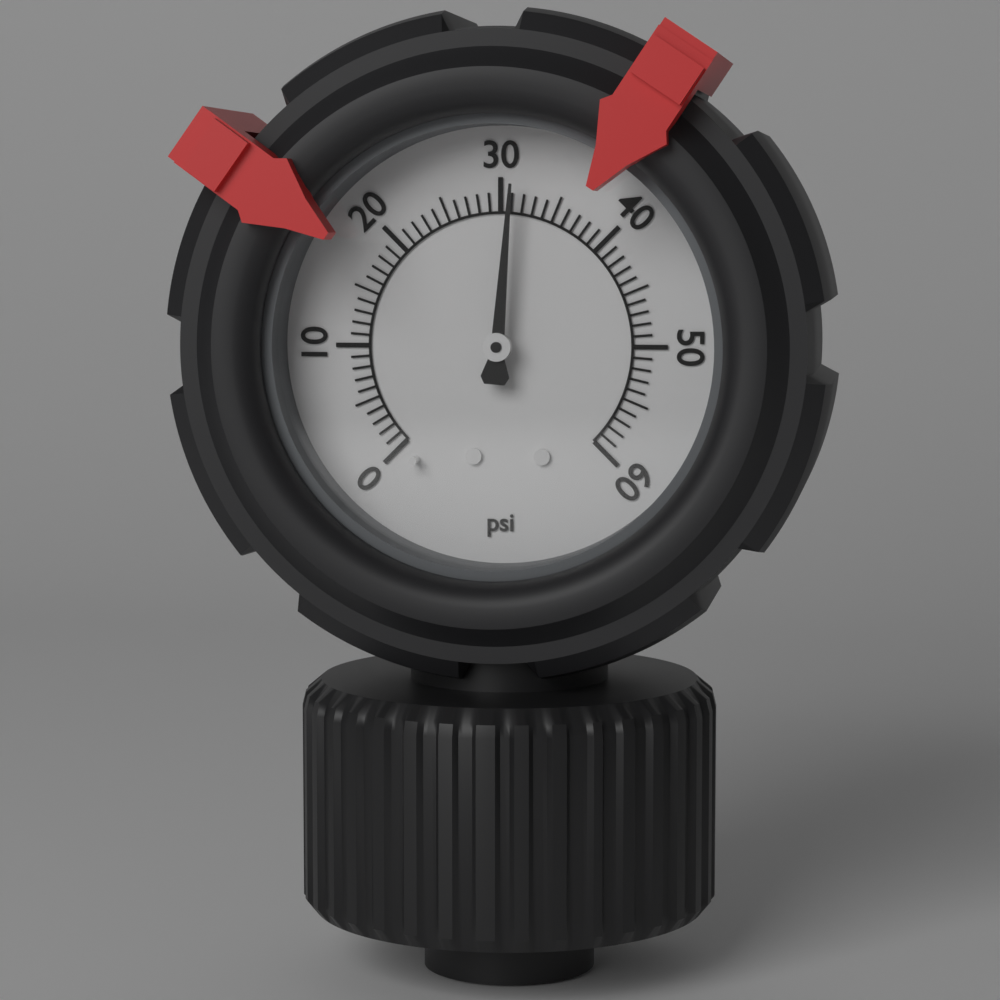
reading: 31 psi
